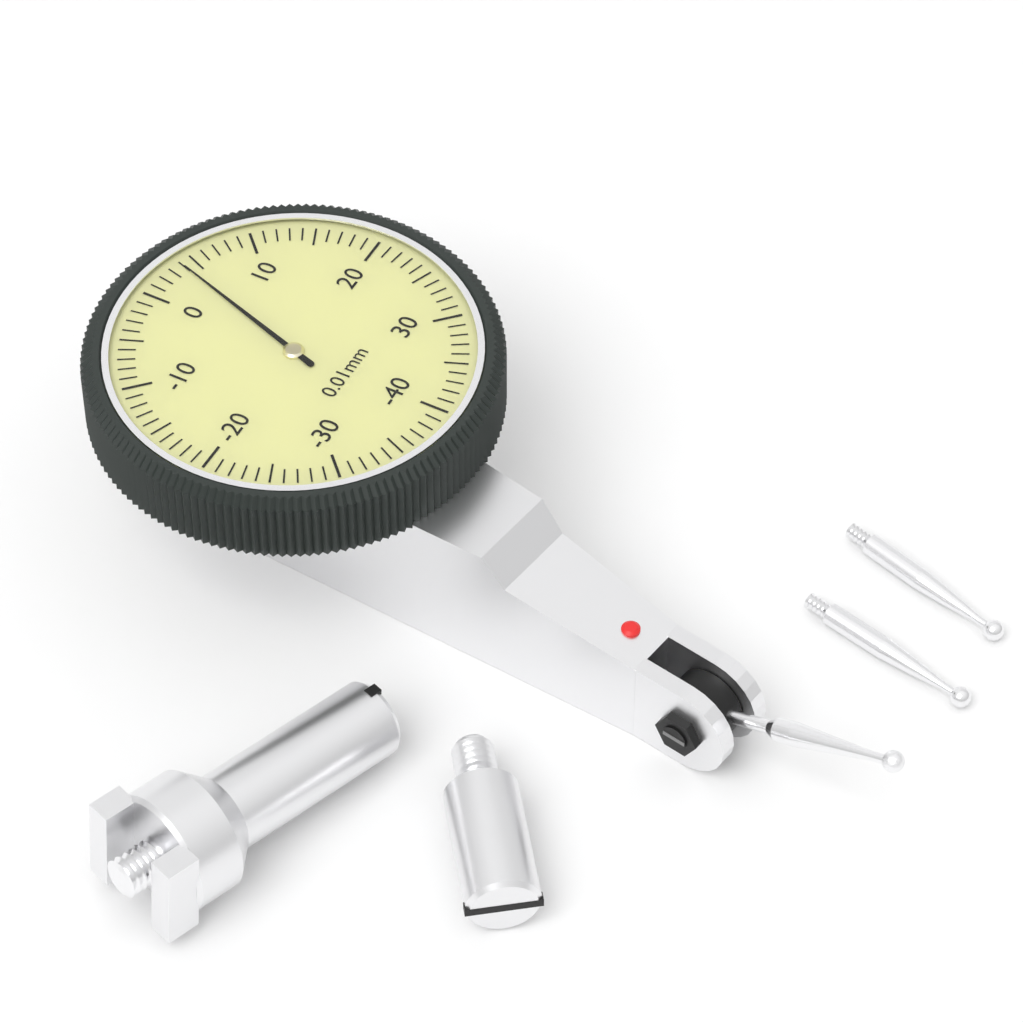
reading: 4 0.01mm
